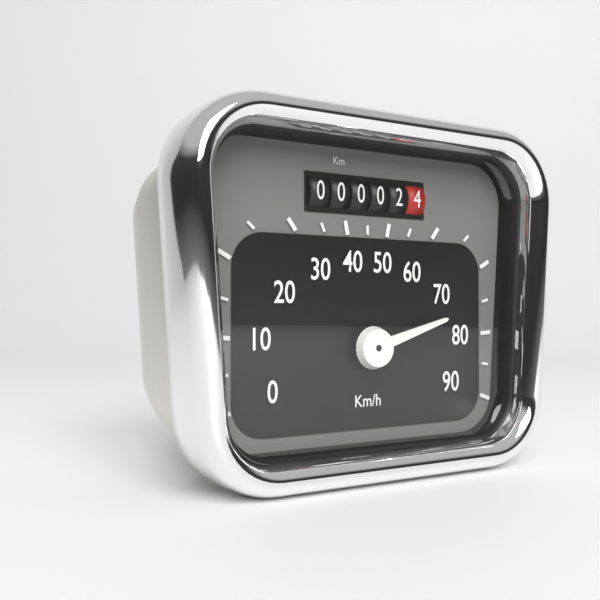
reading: 75 km/h
